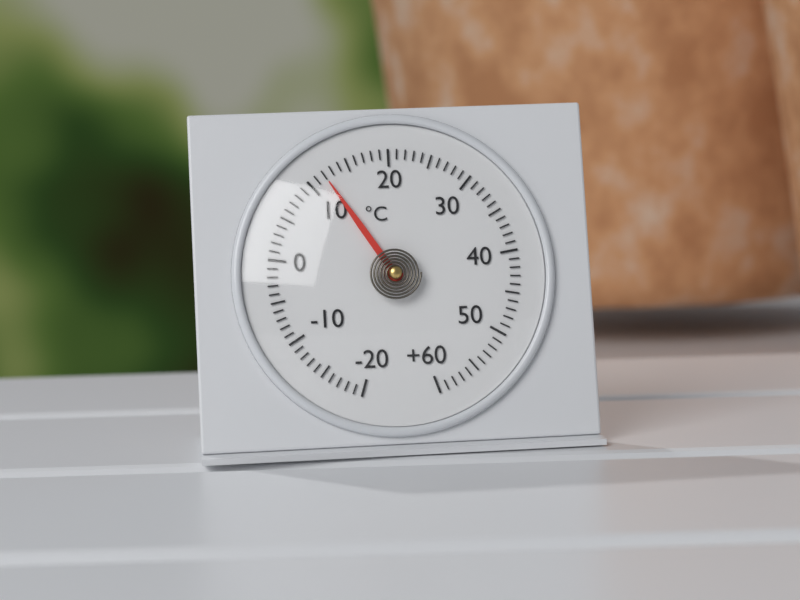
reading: 12 °C
